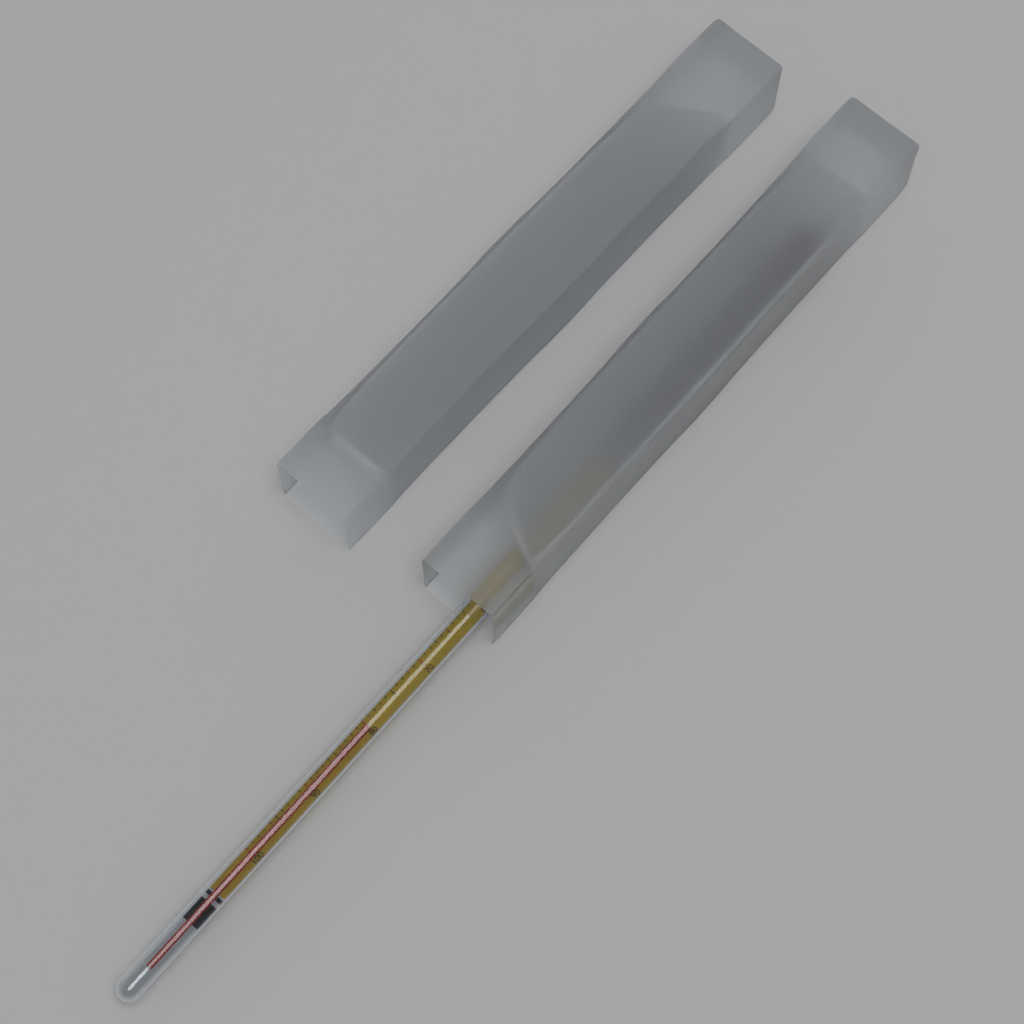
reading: 80 °C
